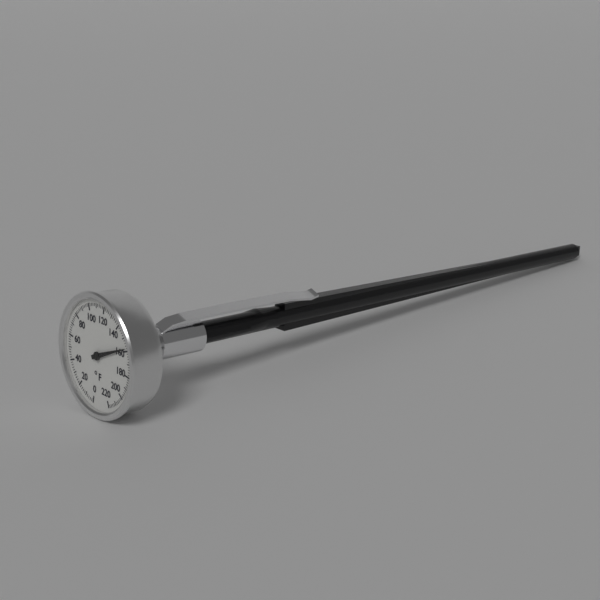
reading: 158 °F
